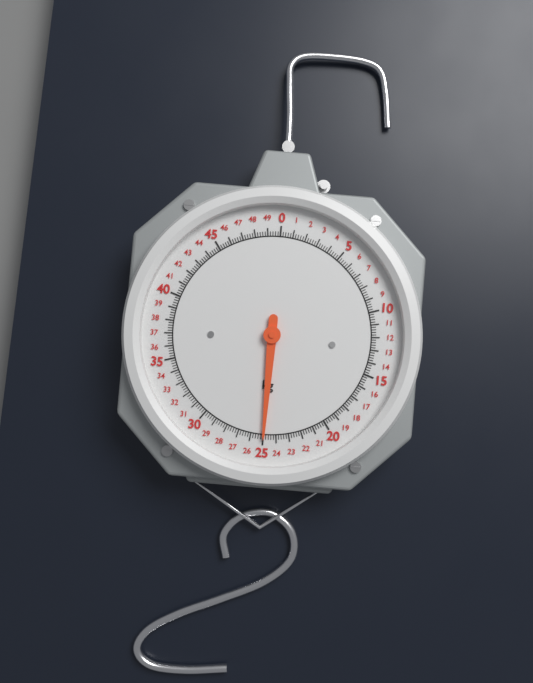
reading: 25.0 kg
